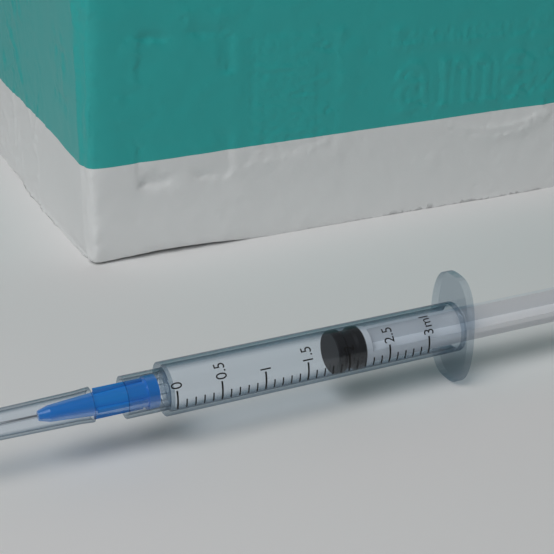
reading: 1.9 ml
